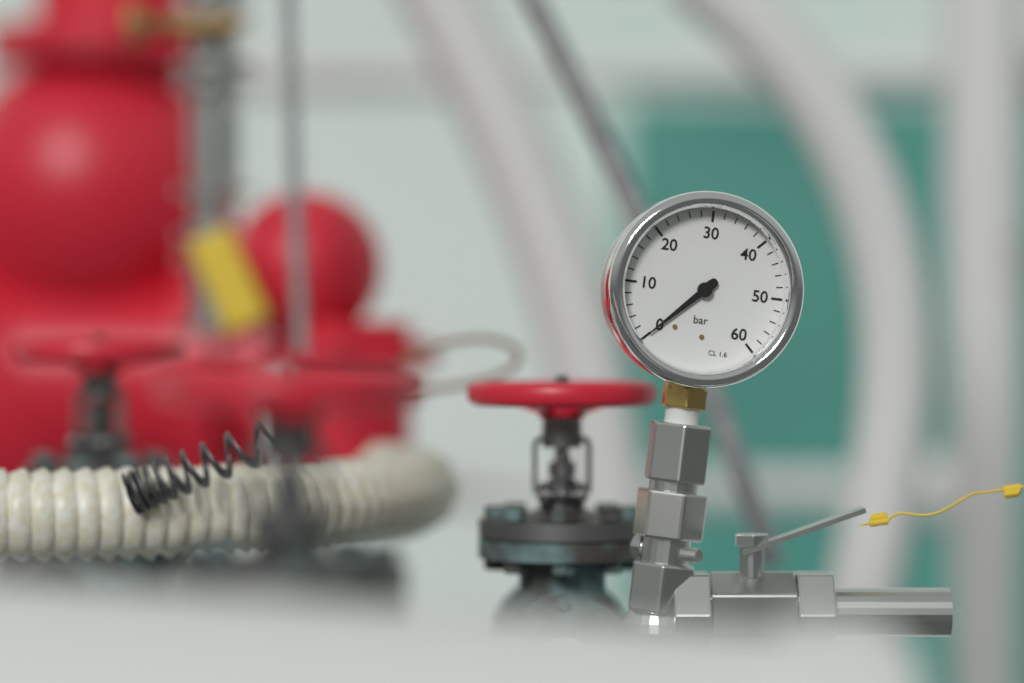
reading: 0 bar
